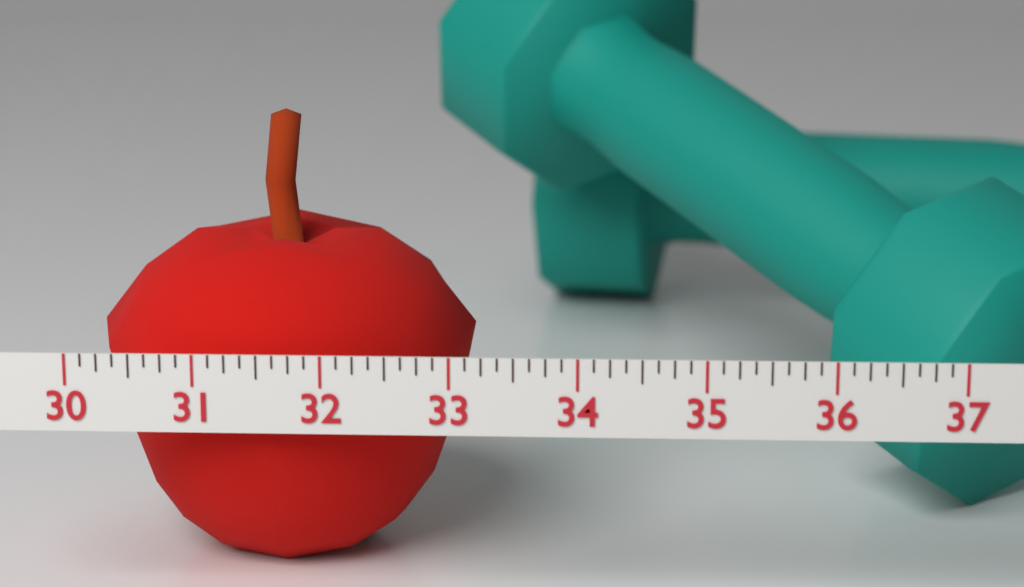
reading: 33.125 (no unit)
